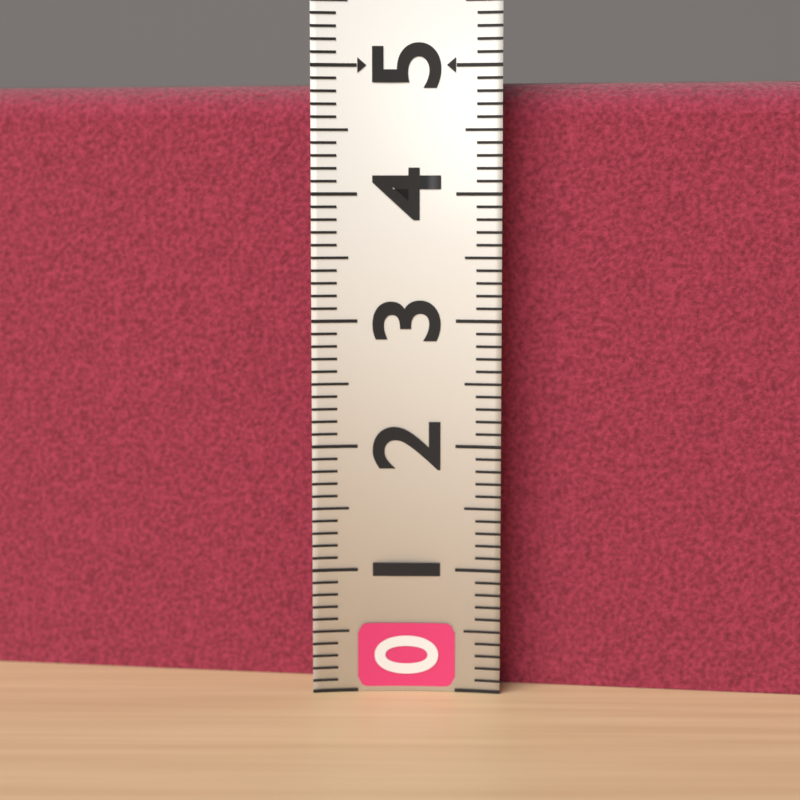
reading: 4.9 (no unit)
